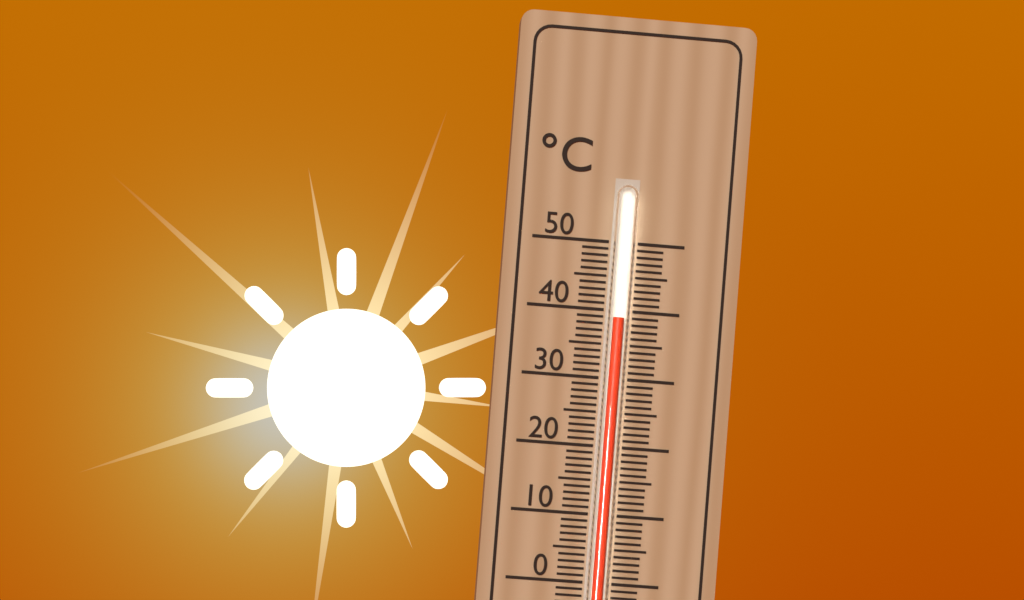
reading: 39 °C
